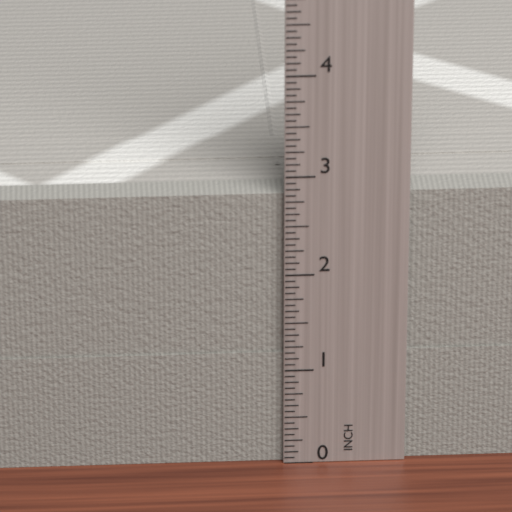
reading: 2.8125 in
